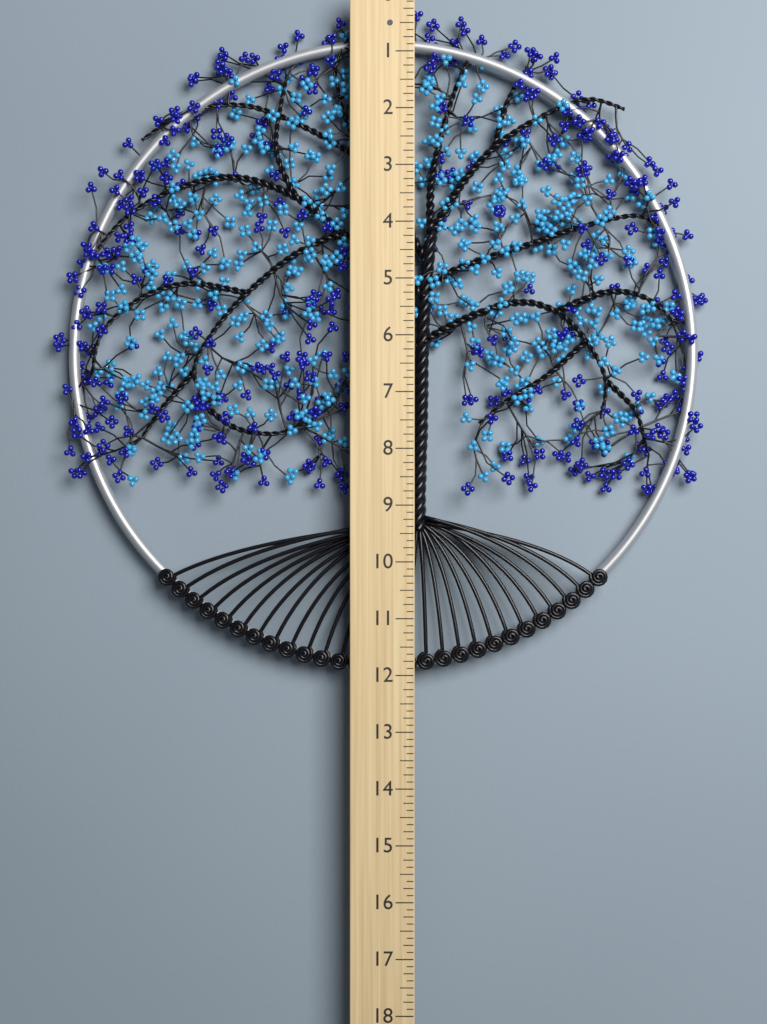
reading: 12.000 (no unit)
